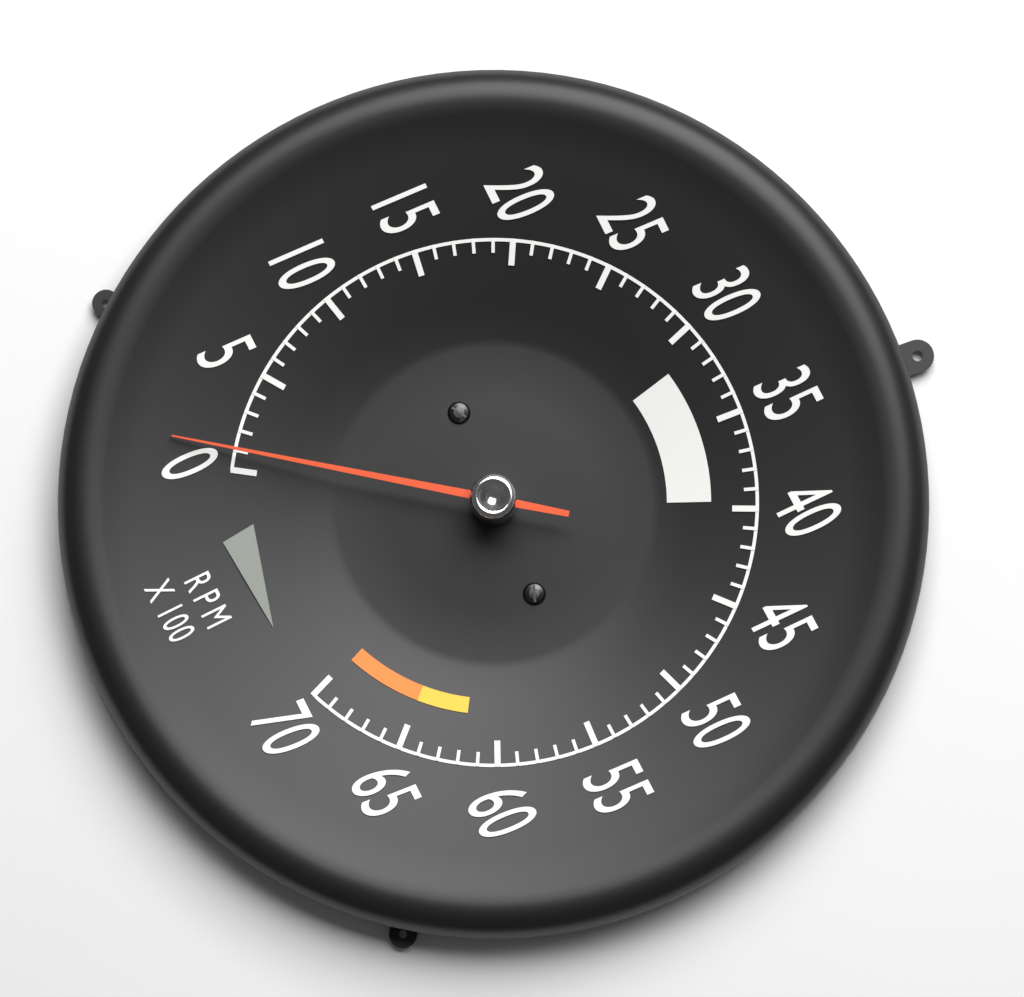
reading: 100 RPM
